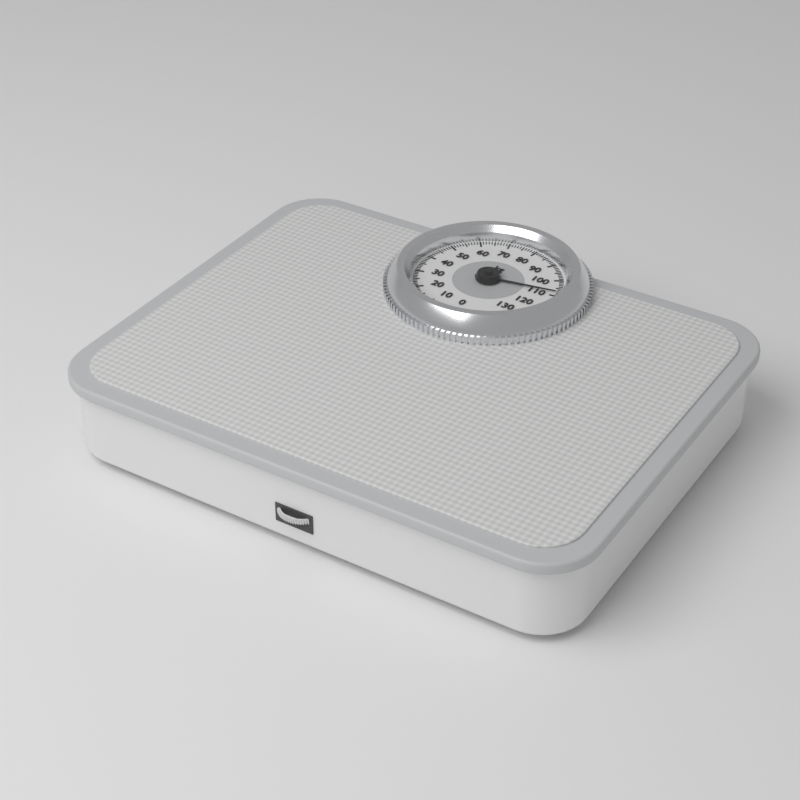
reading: 108 kg
